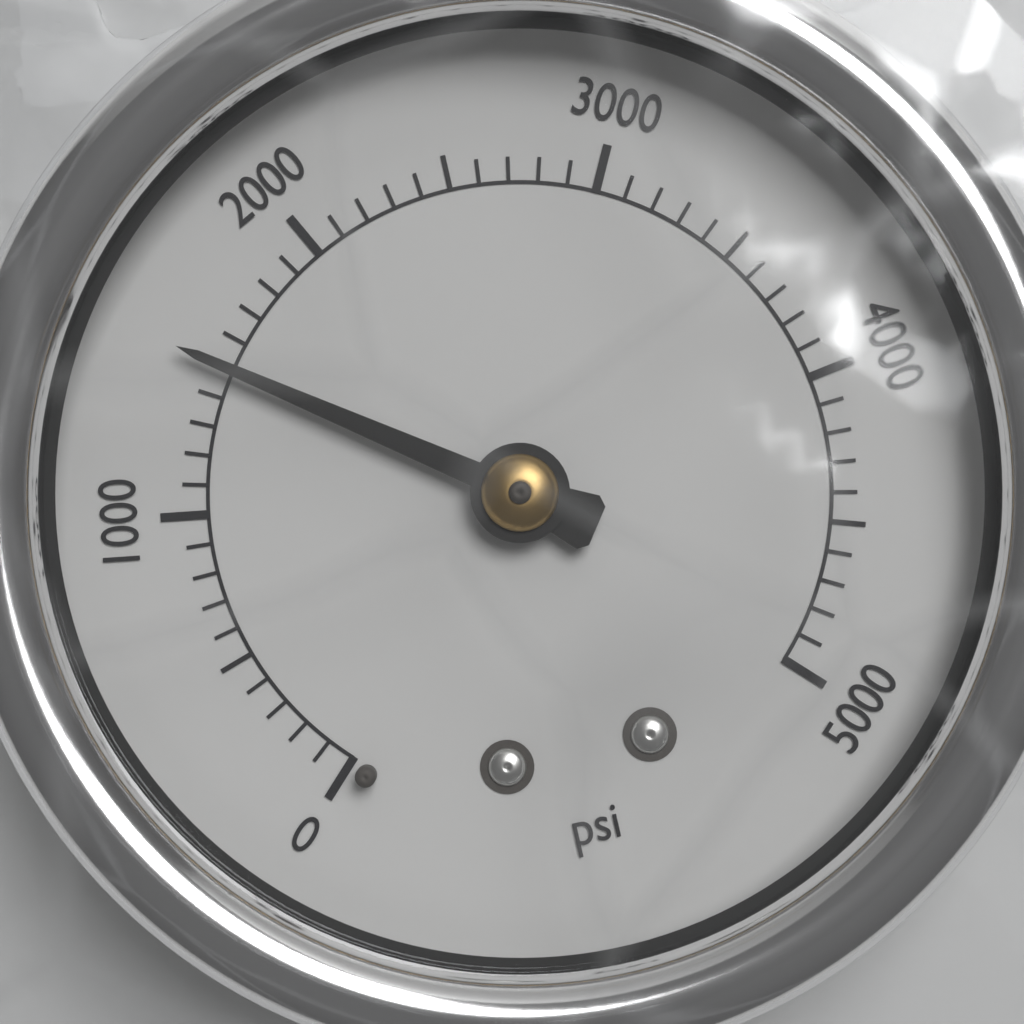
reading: 1500 psi
